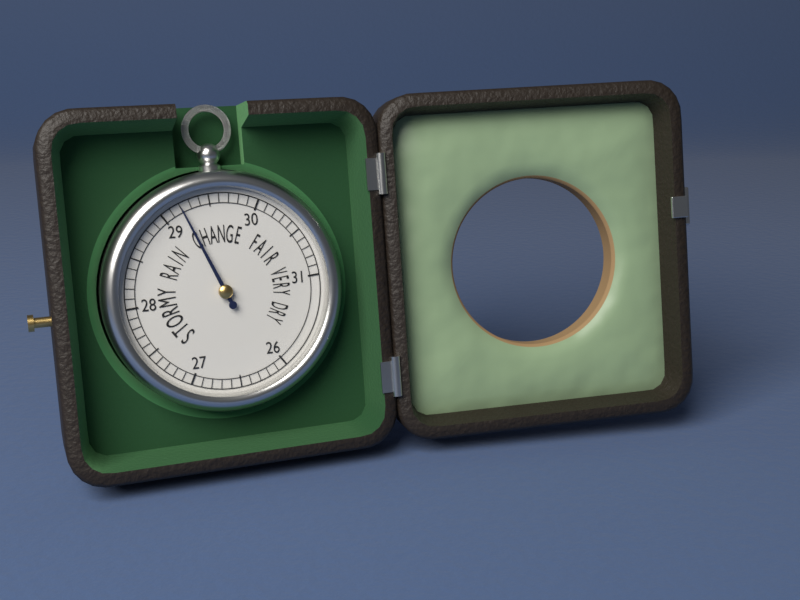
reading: 29.2 (no unit)
